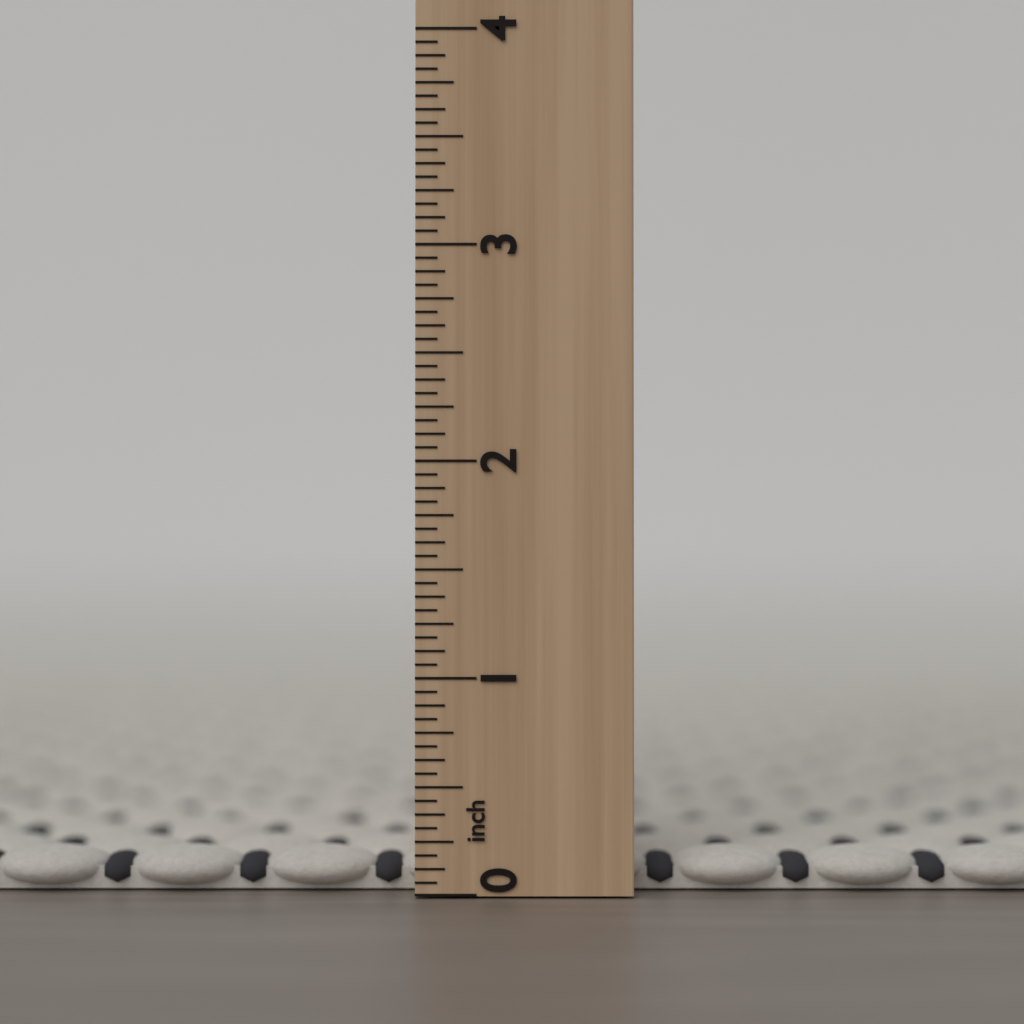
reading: 0.1875 inch
